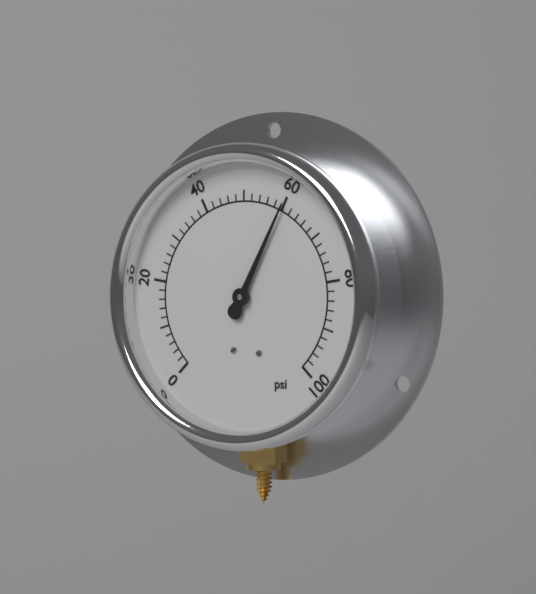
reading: 60 psi
